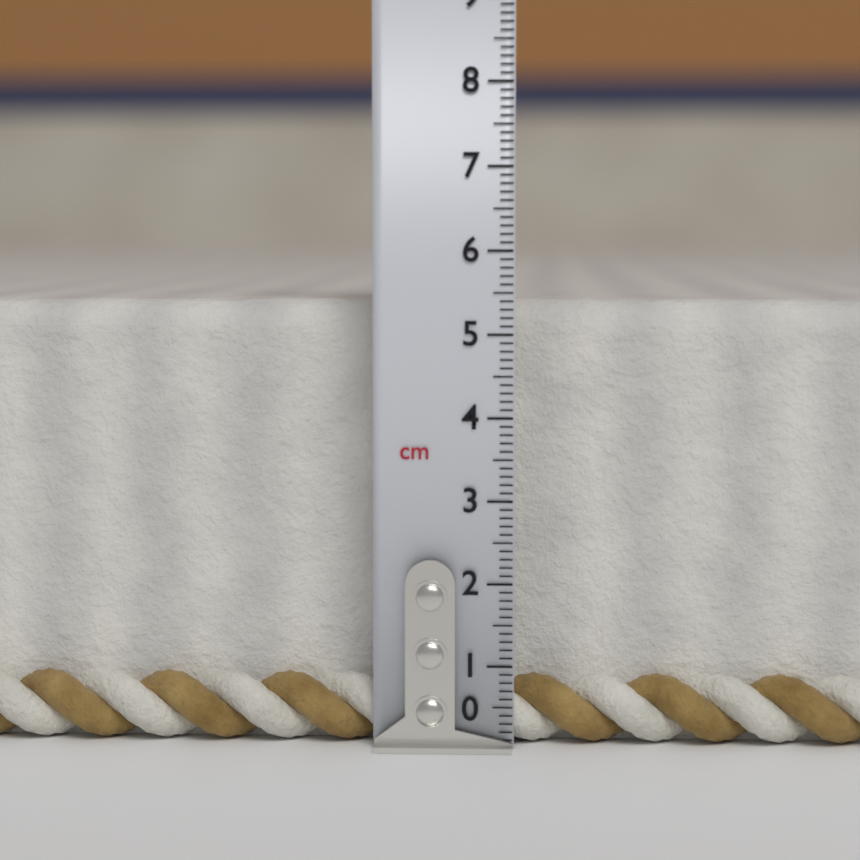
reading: 5.4 cm
